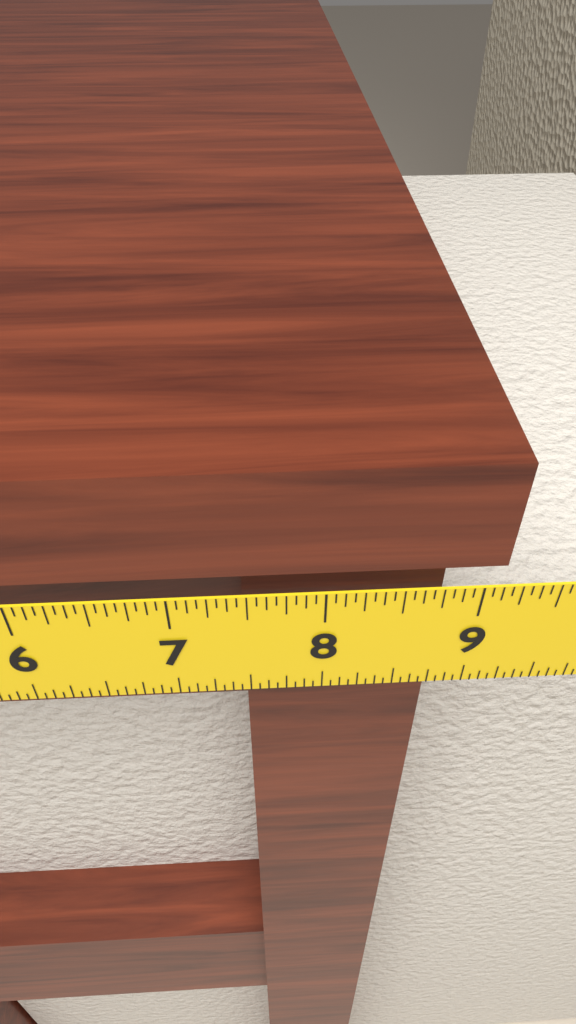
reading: 9.1250 in
